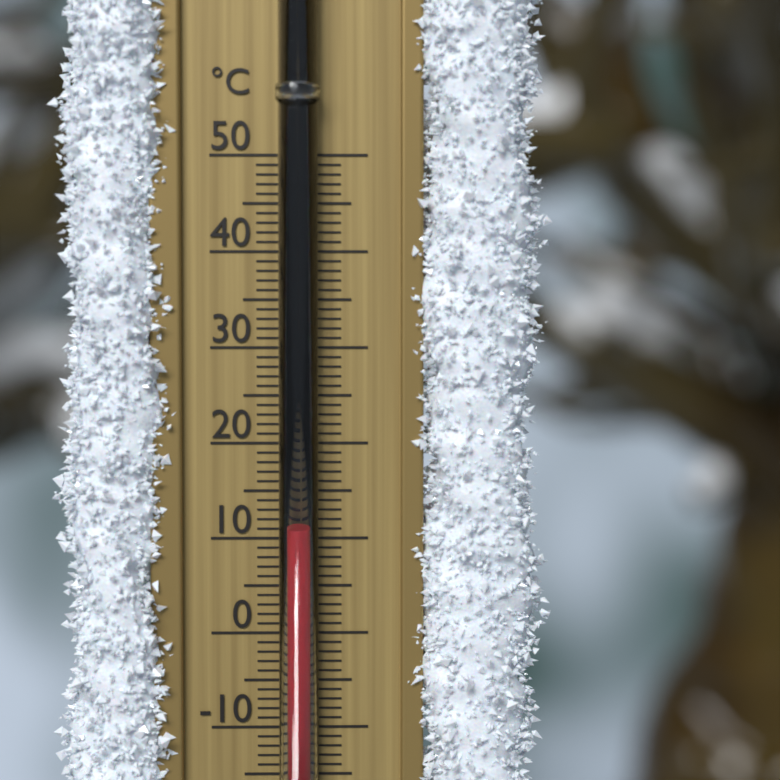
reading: 11 °C
